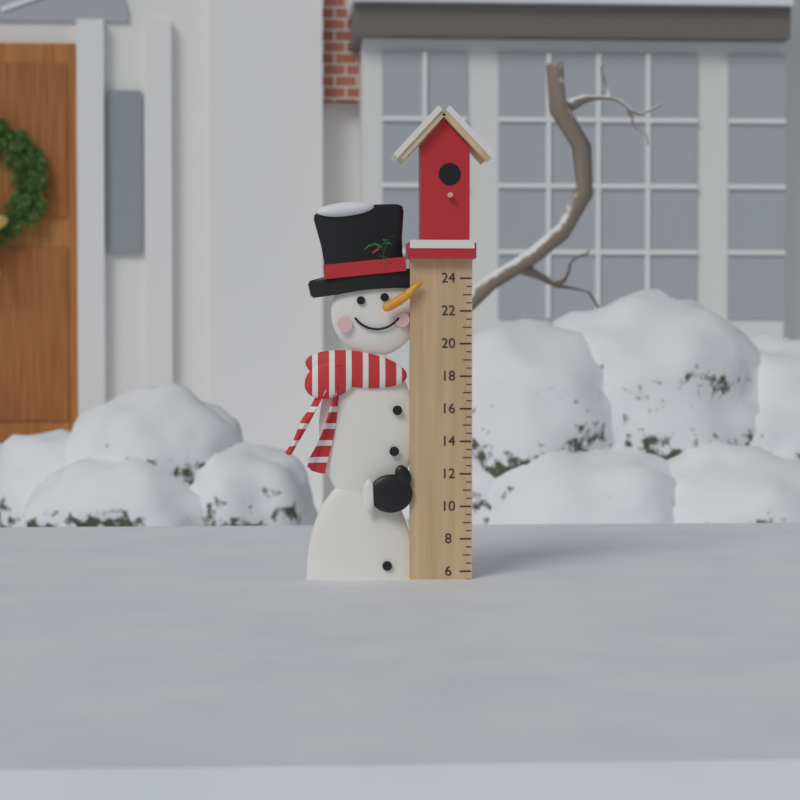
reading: 5.5 (no unit)
